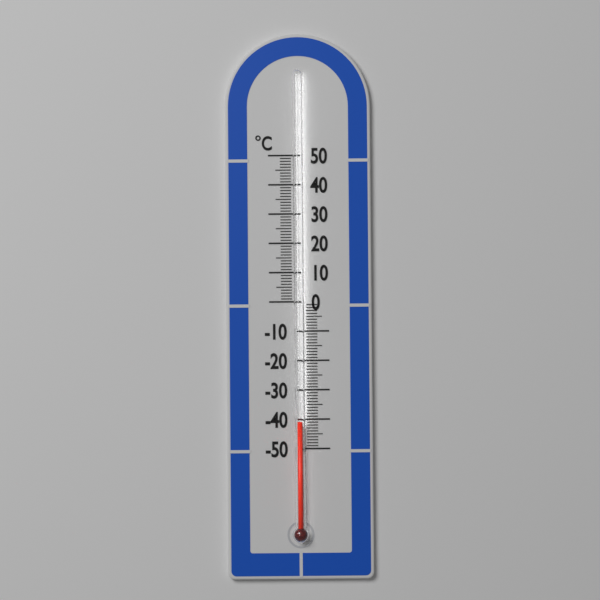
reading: -41 °C
